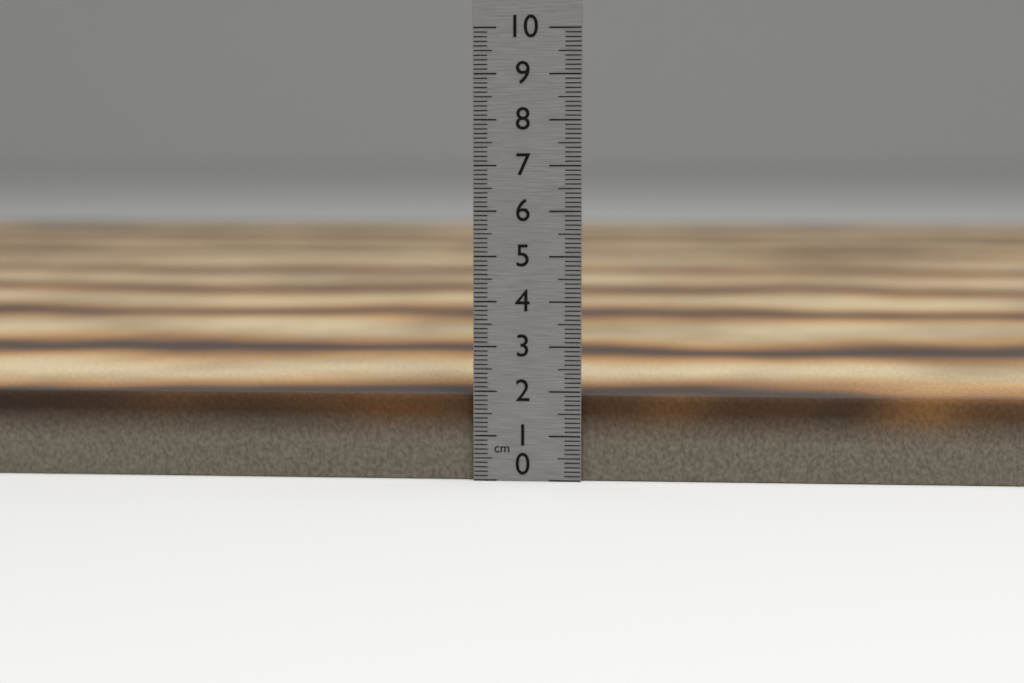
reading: 1.9 cm
